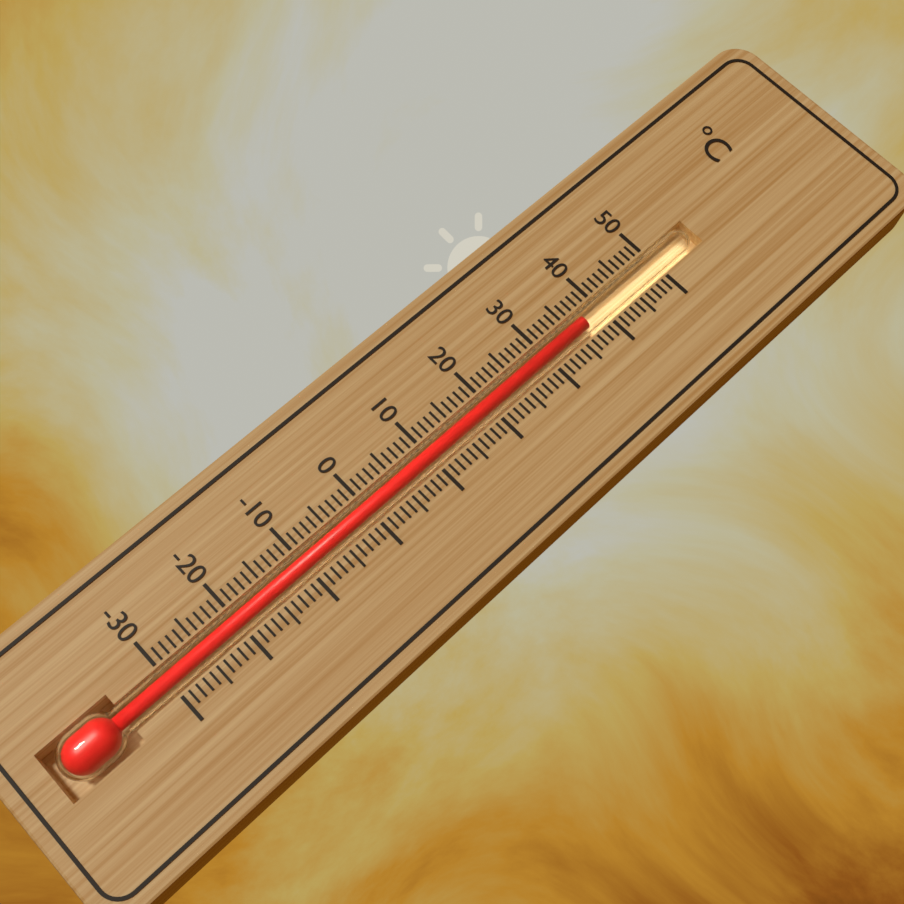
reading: 37 °C
